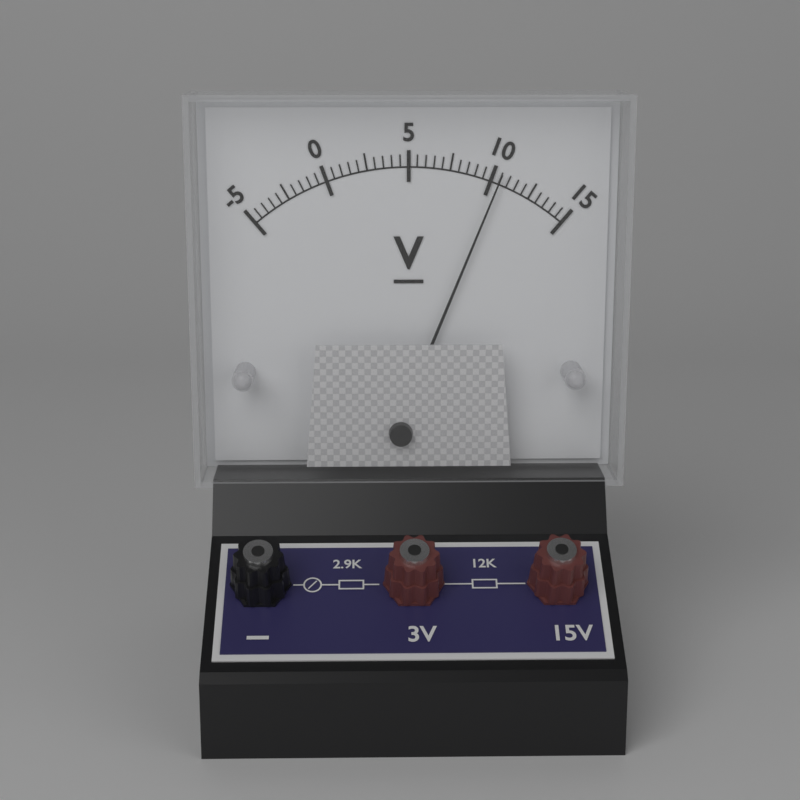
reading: 10.5 V
